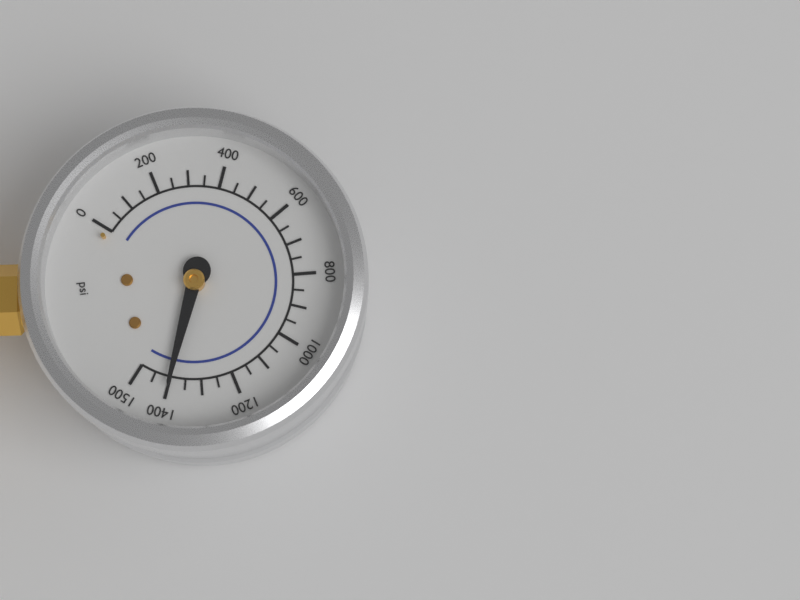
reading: 1400 psi
